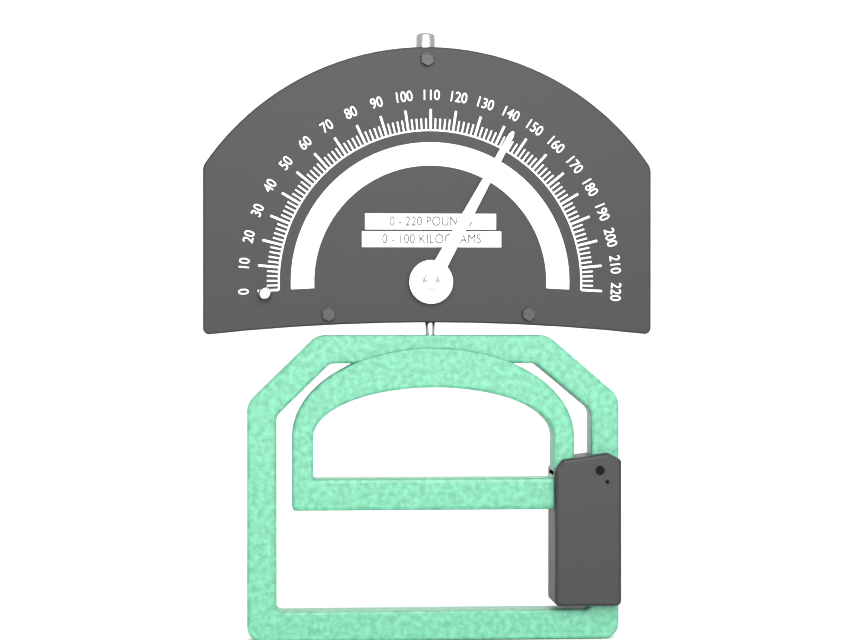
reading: 144 lb
